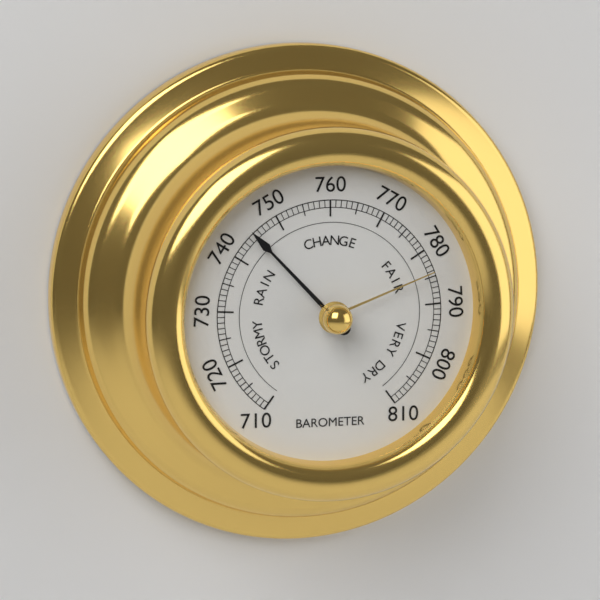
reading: 745 (no unit)
